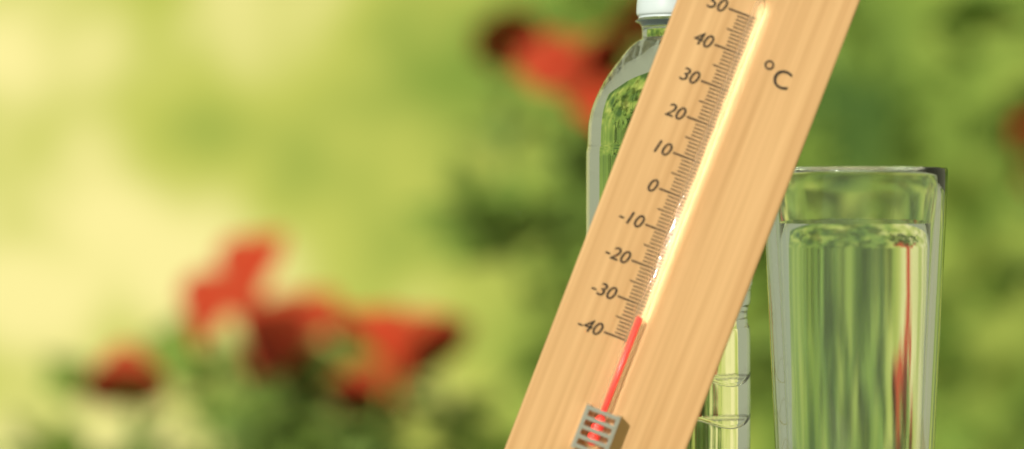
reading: -33 °C
